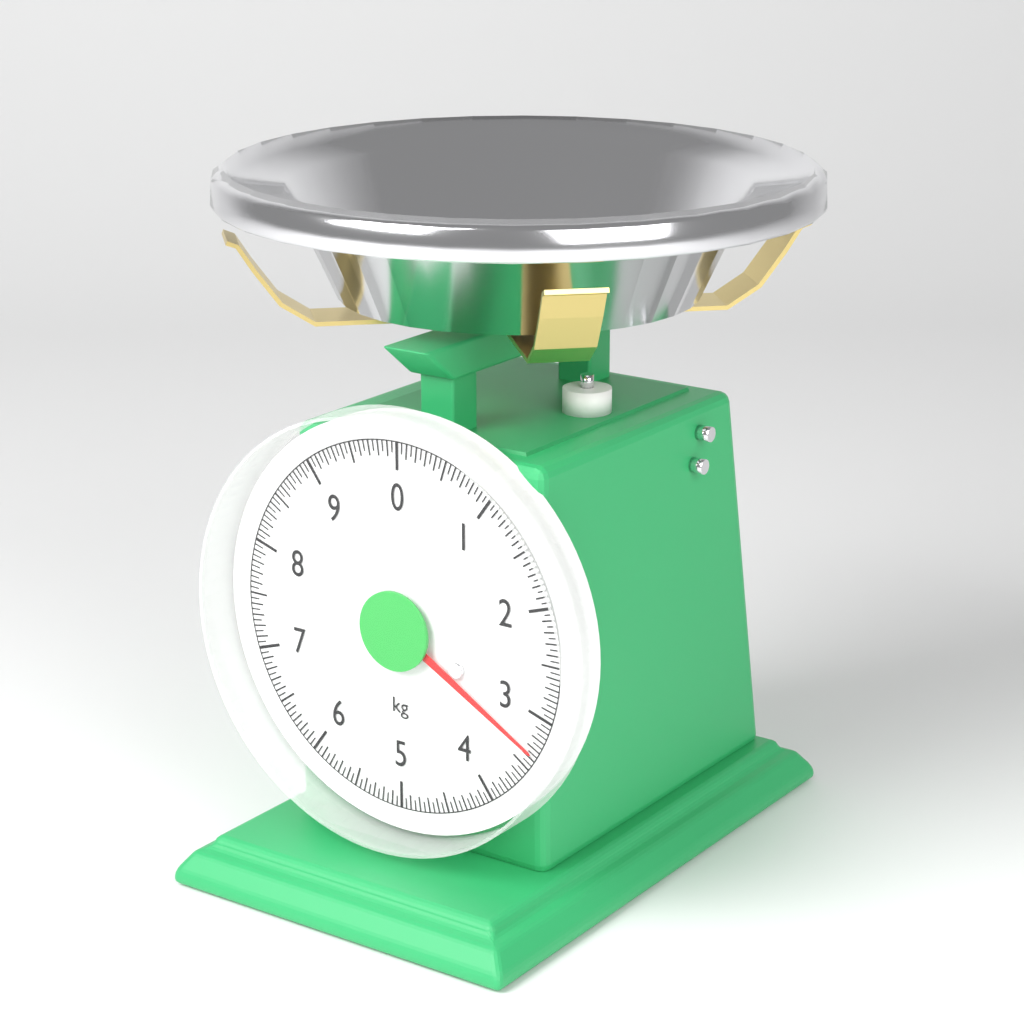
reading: 3.35 kg
